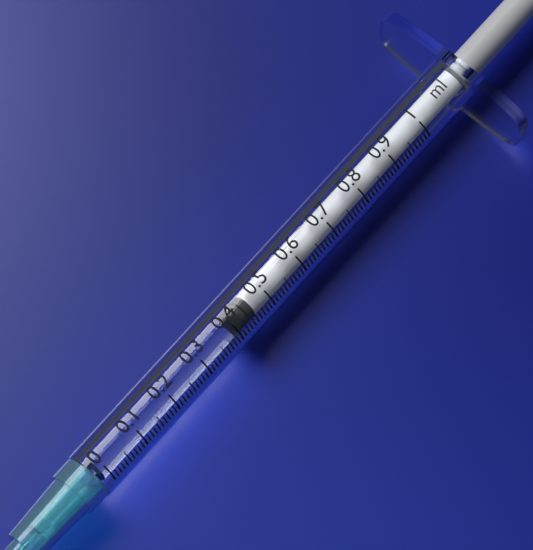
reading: 0.41 ml
